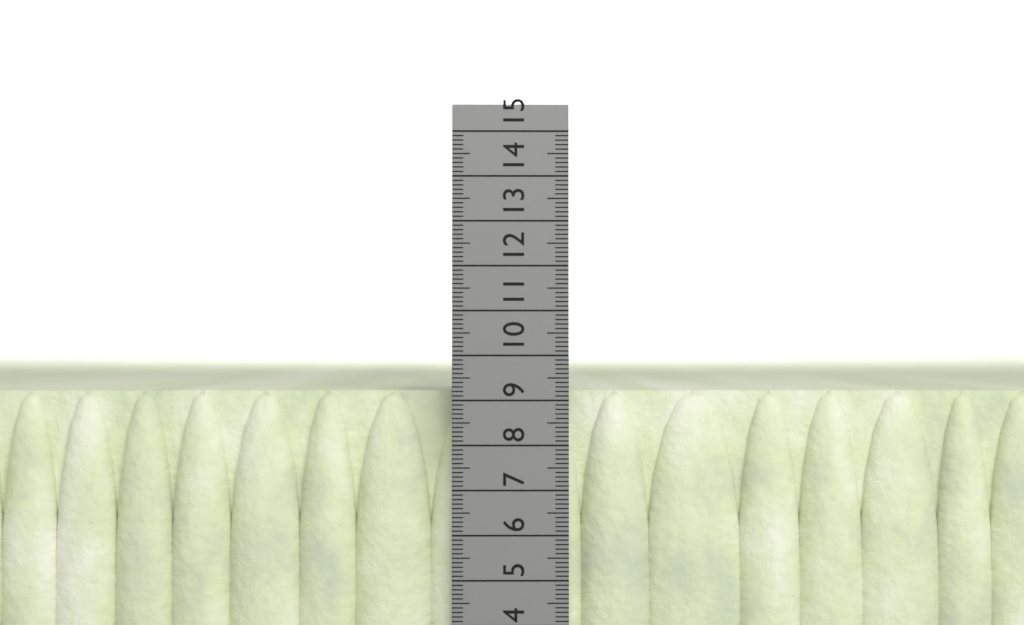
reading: 9.2 cm
